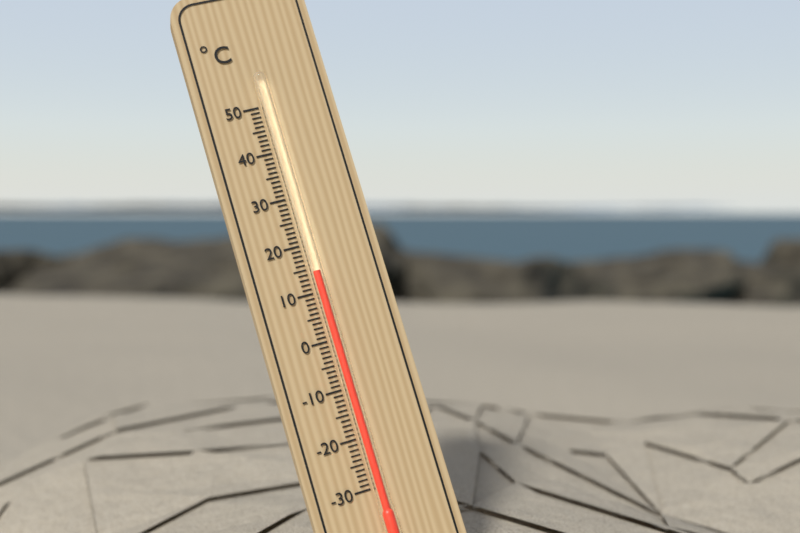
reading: 14 °C
